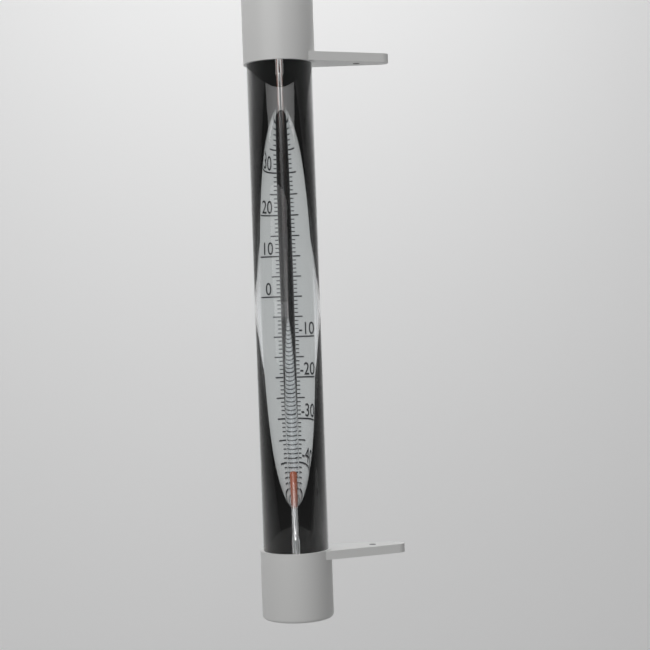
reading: -44 °C
